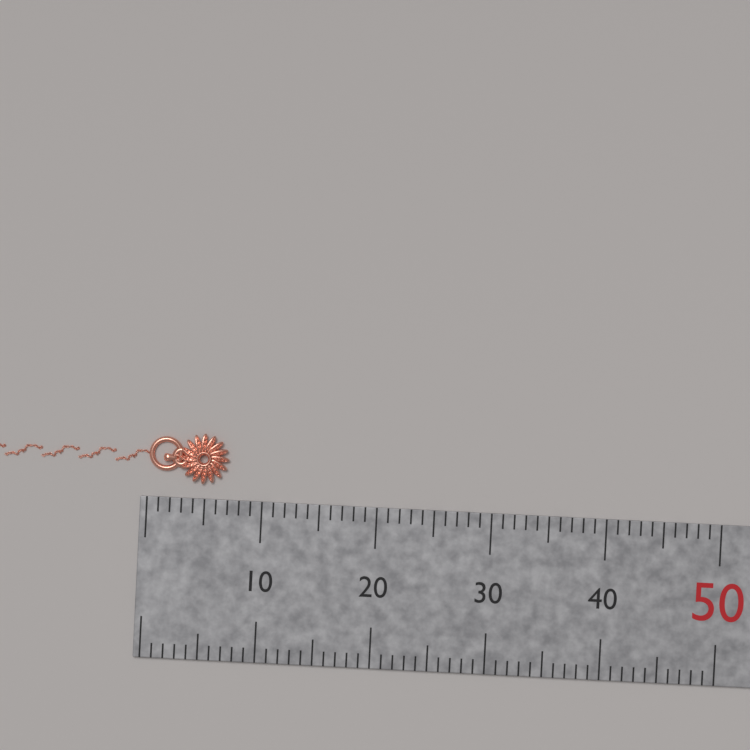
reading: 7 mm
